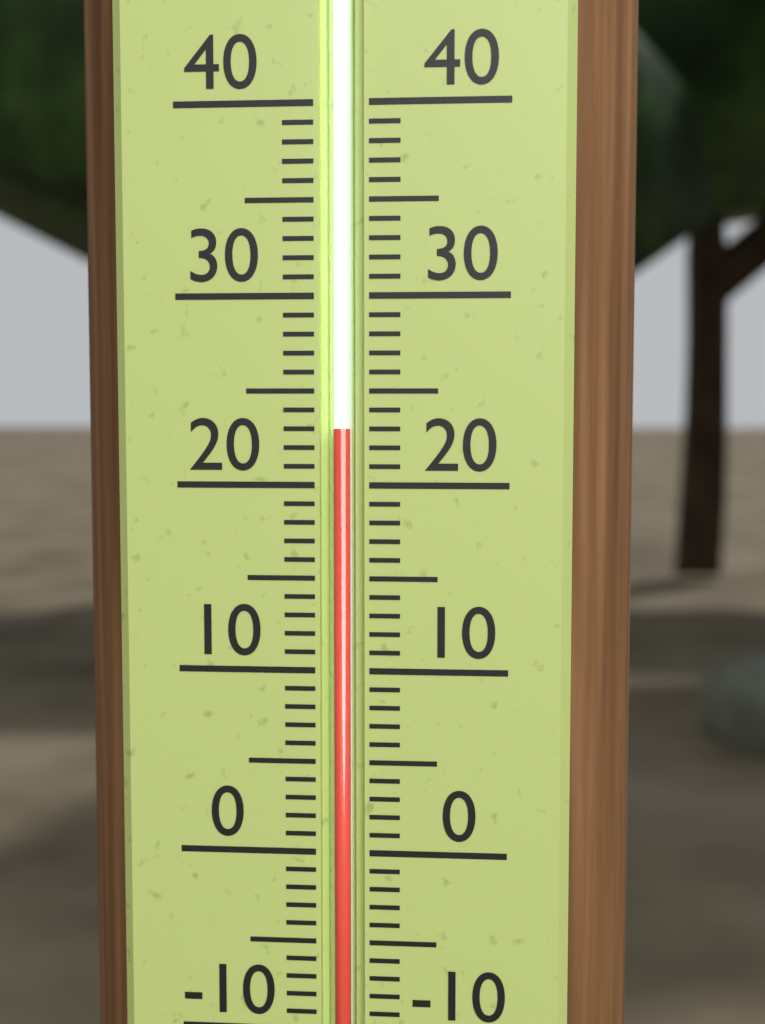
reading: 23 (no unit)
